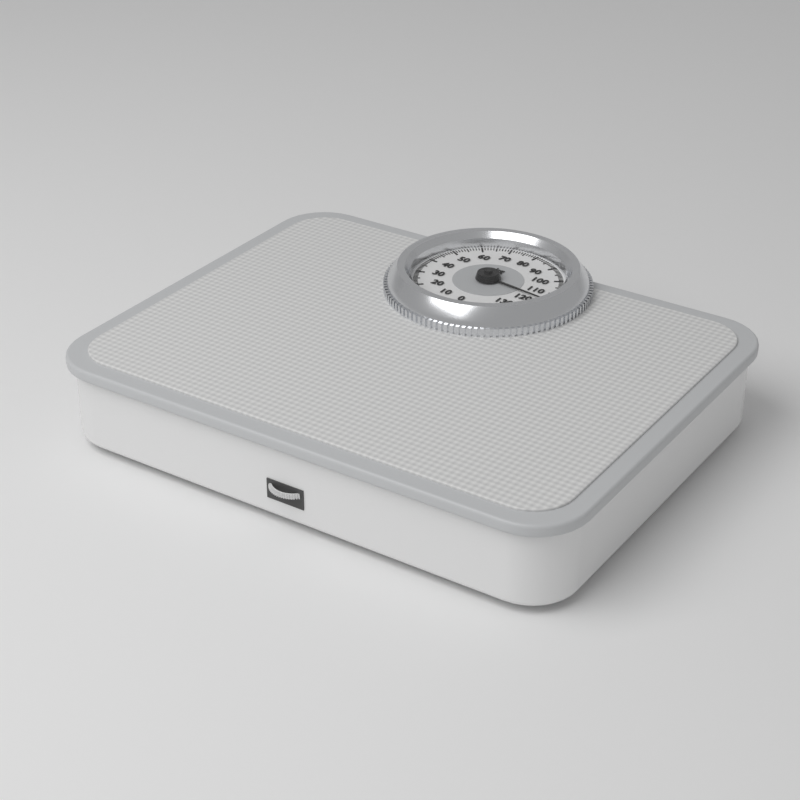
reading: 116 kg
